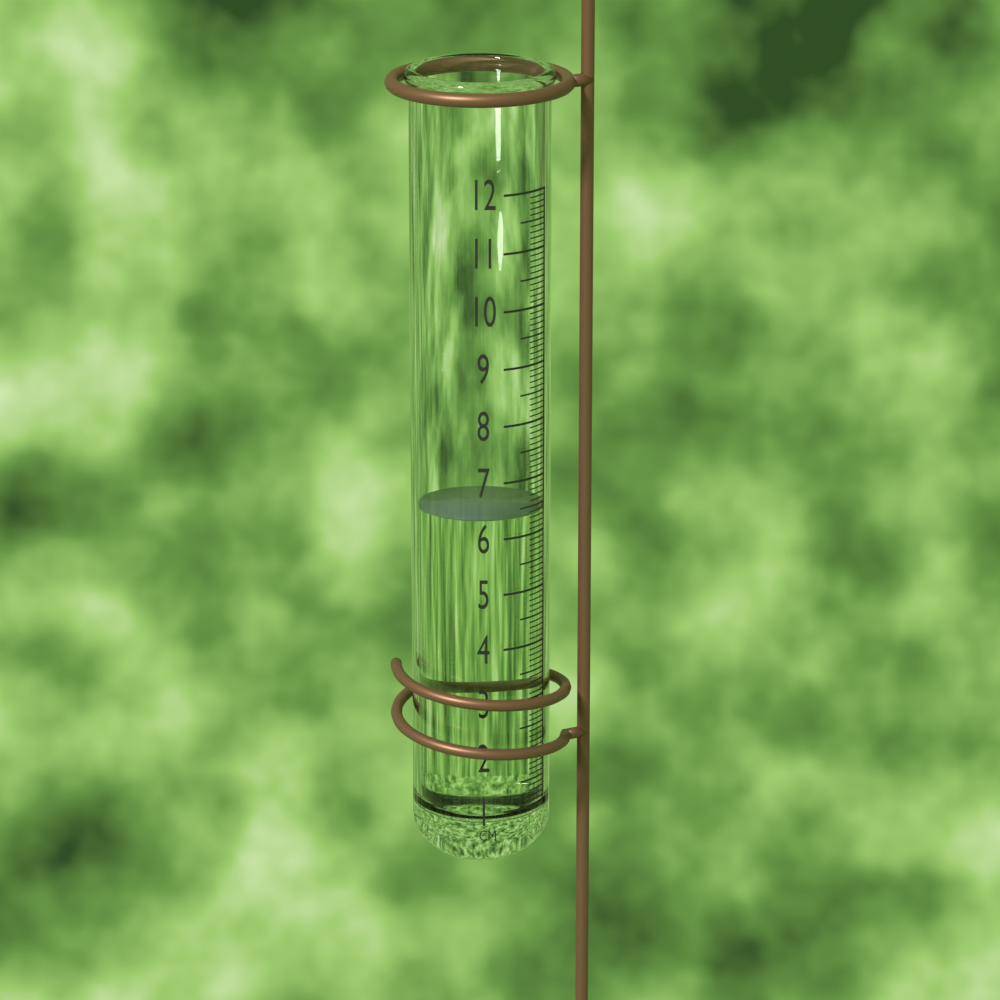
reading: 6.4 cm
